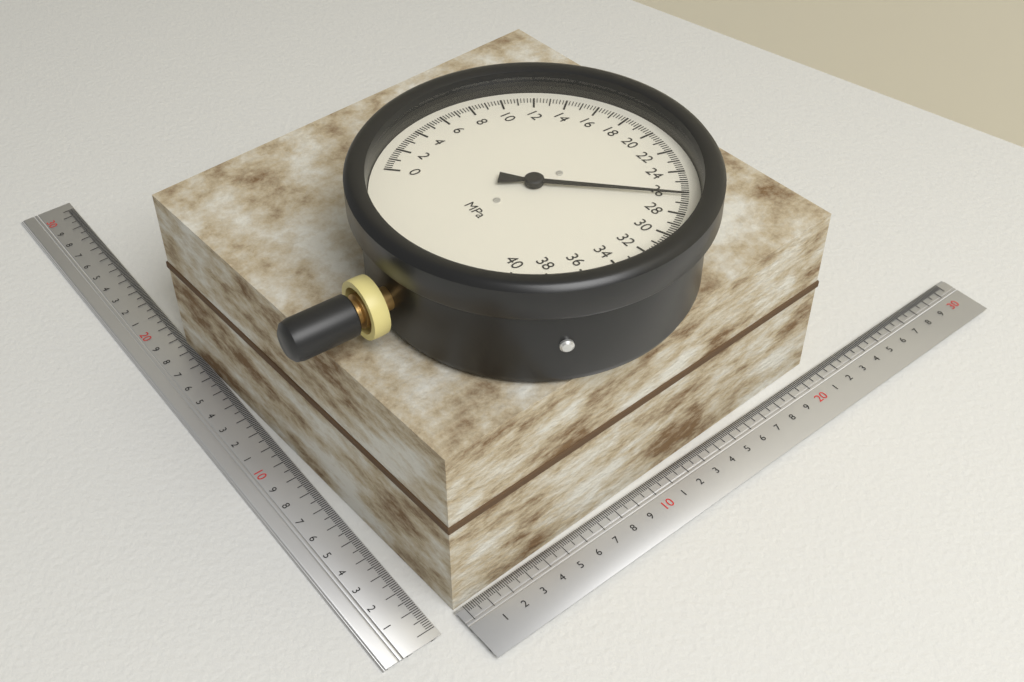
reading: 26.4 MPa
